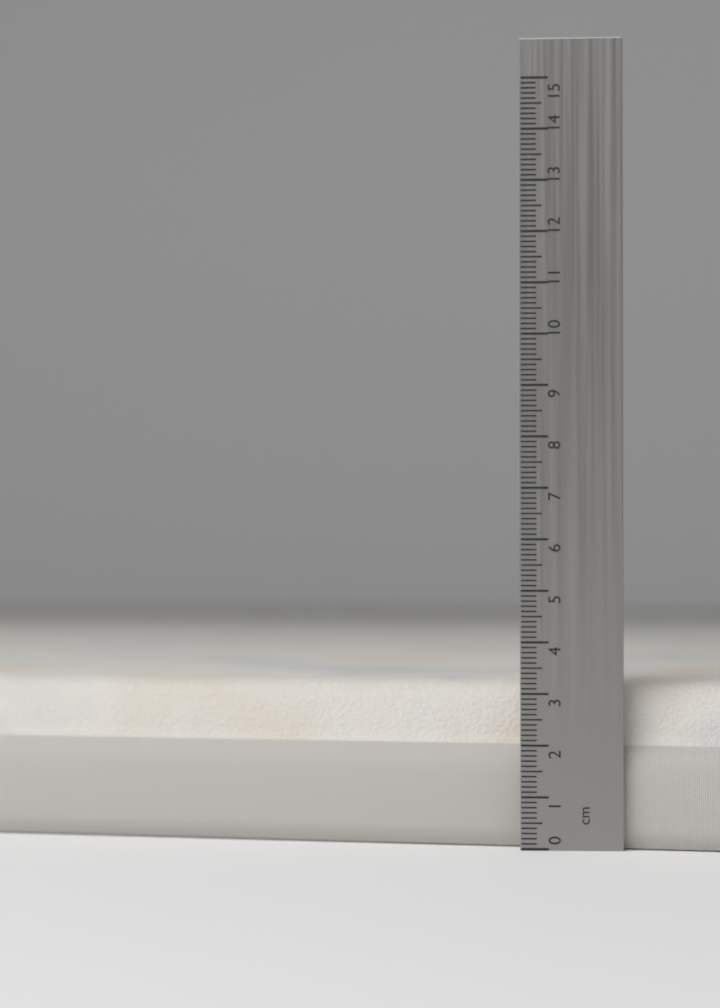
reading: 3.2 cm
